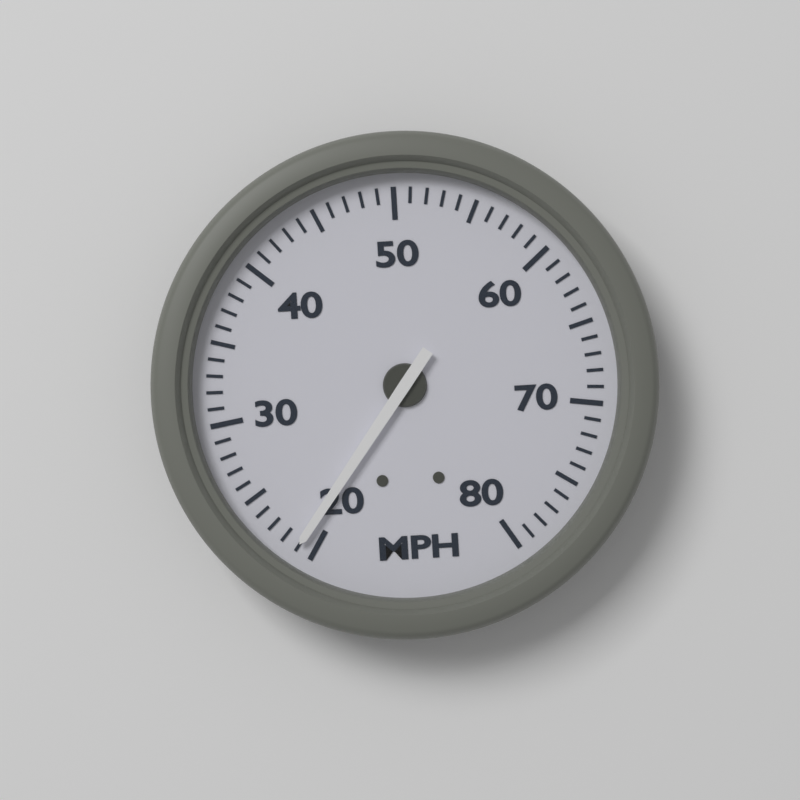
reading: 21 MPH
